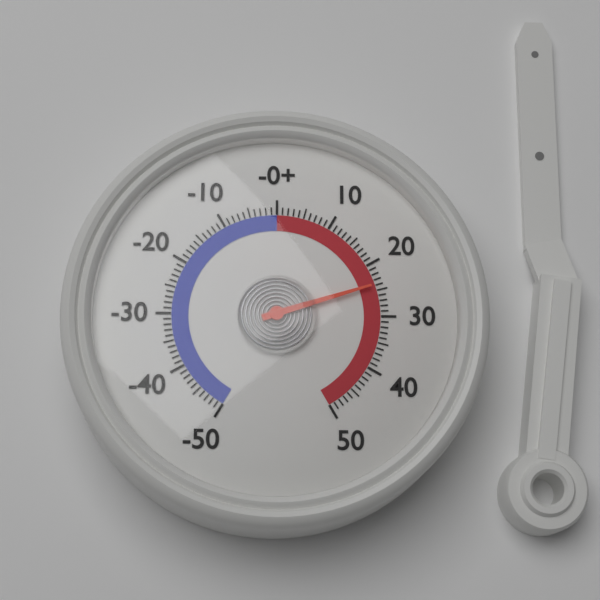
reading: 24 (no unit)
